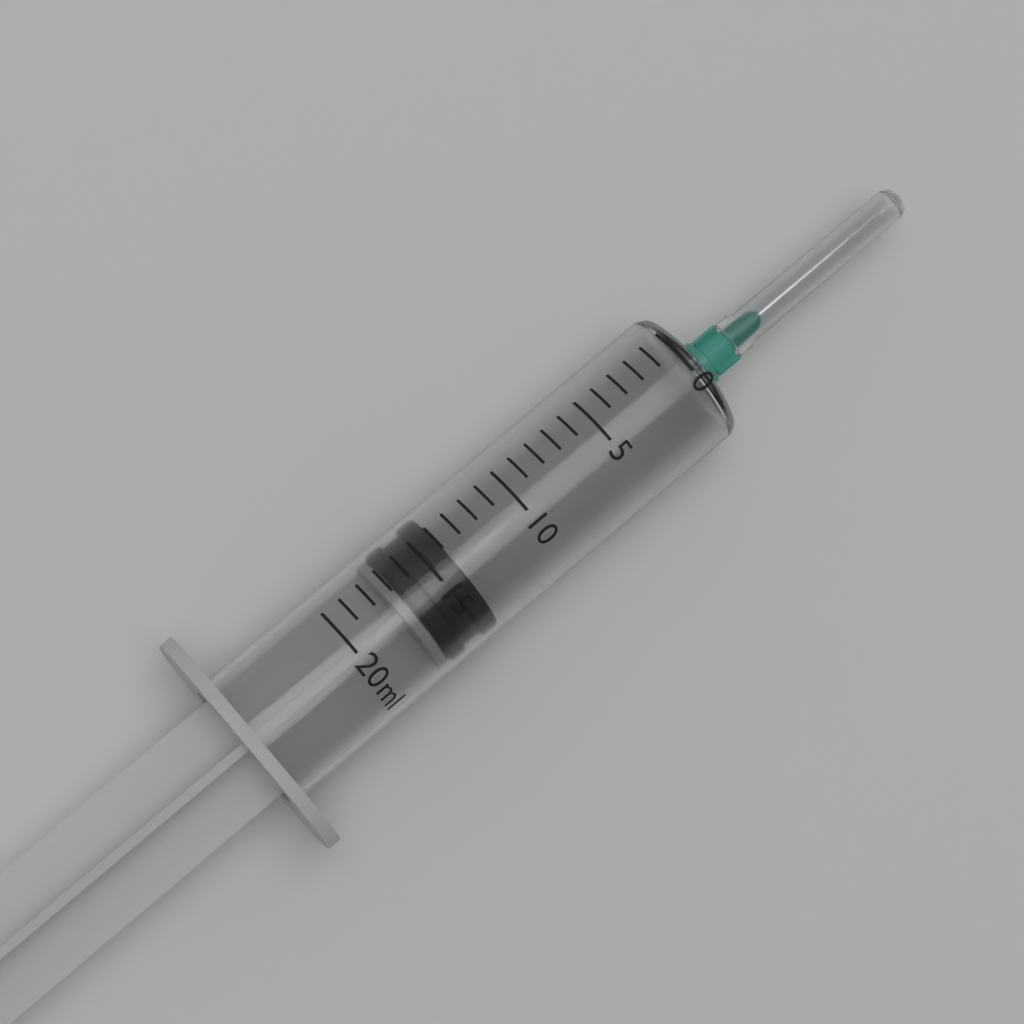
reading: 14 ml
